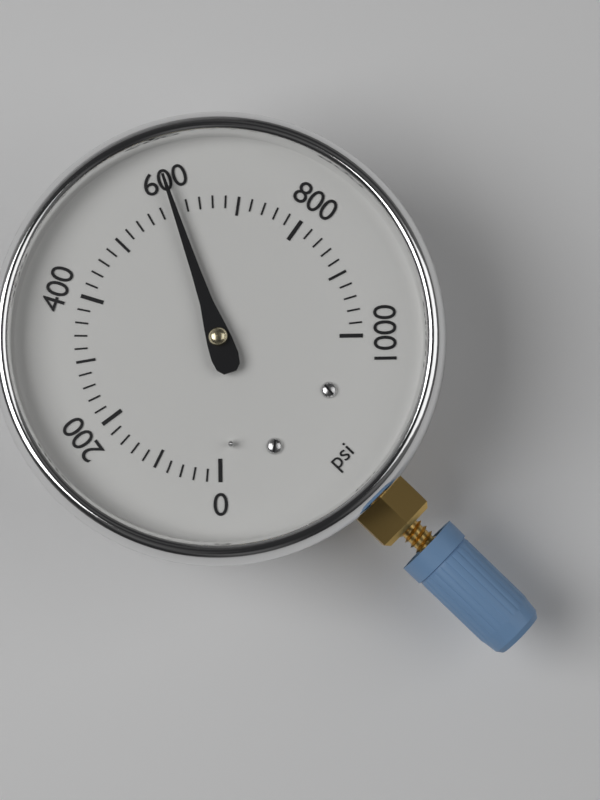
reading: 600 psi
